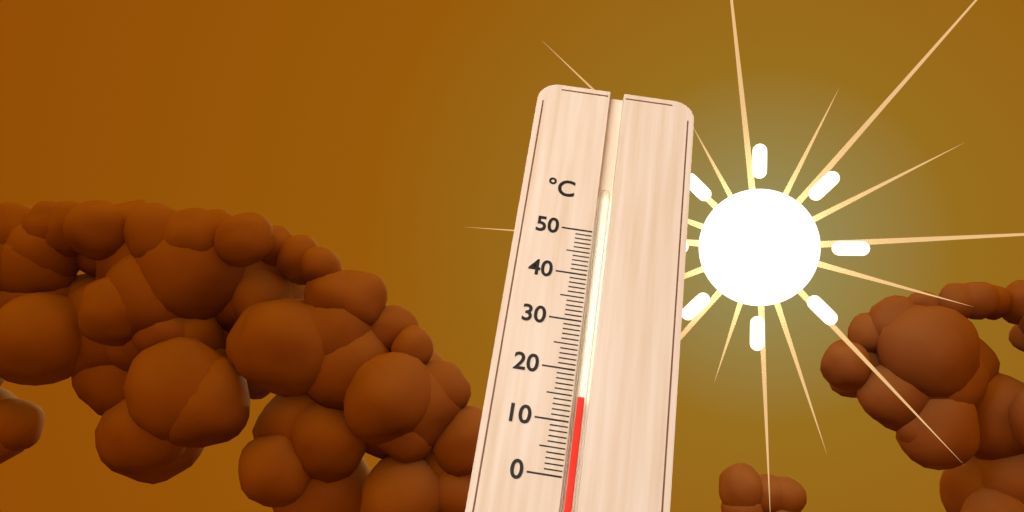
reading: 15 °C
